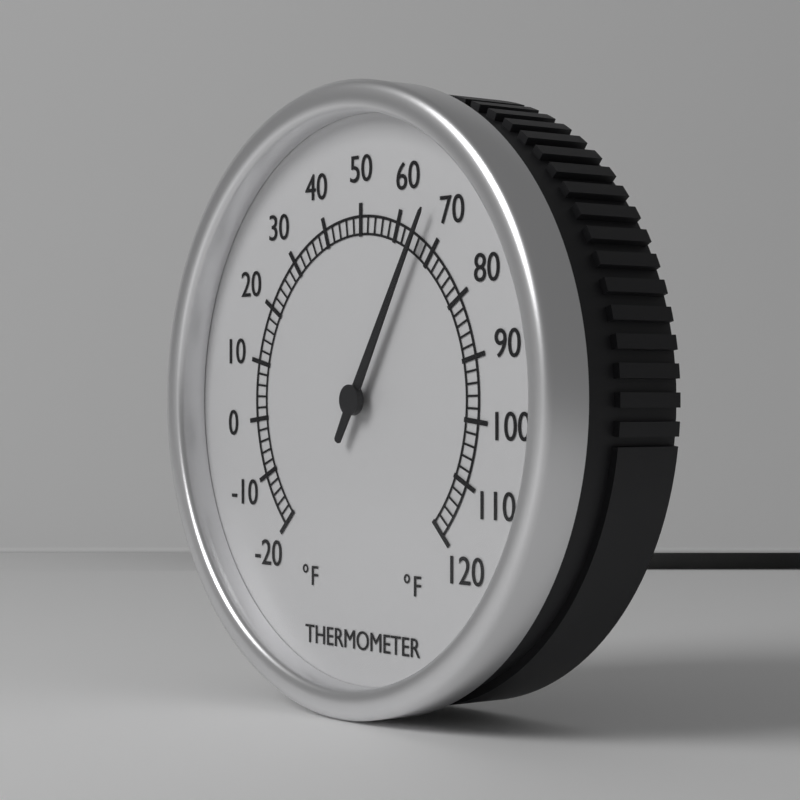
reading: 66 °F
